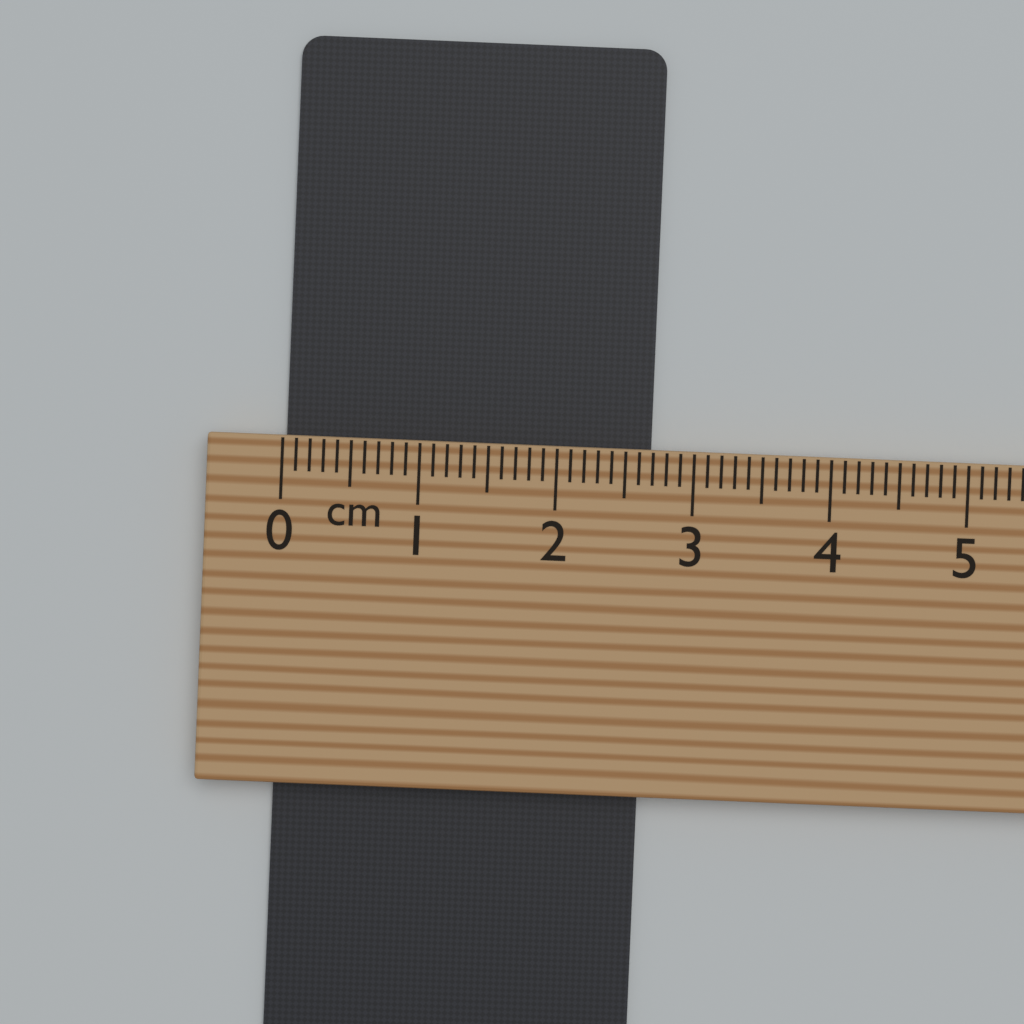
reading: 2.7 cm
